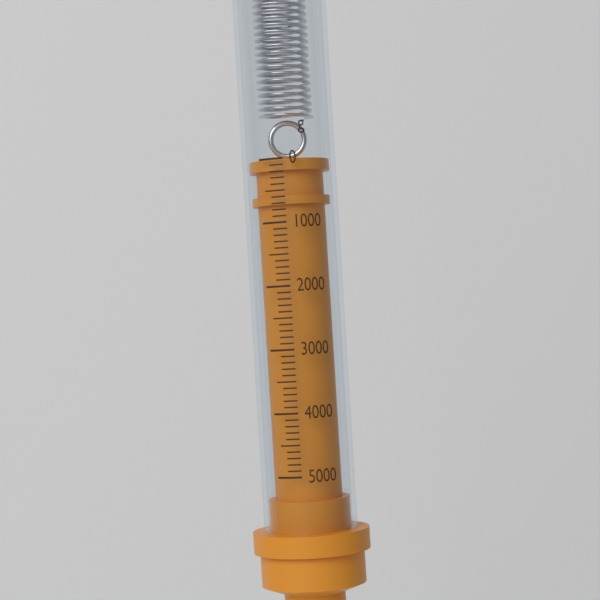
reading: 0 g
